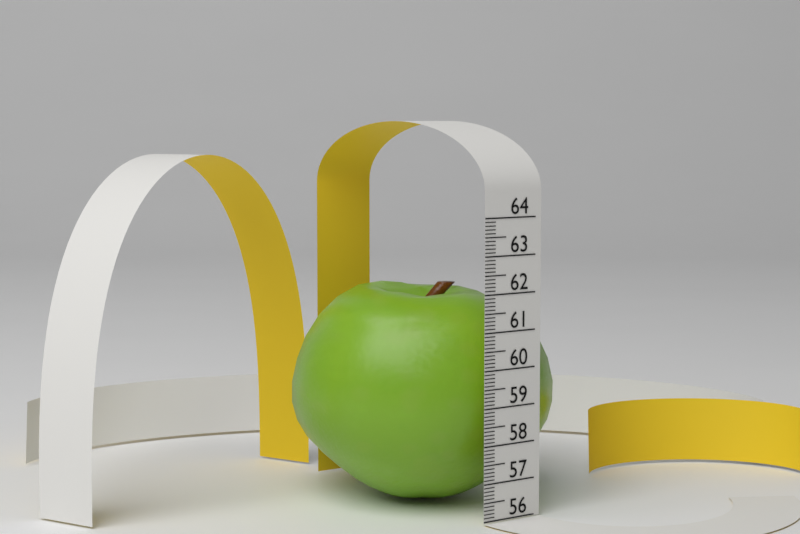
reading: 62.0 (no unit)
